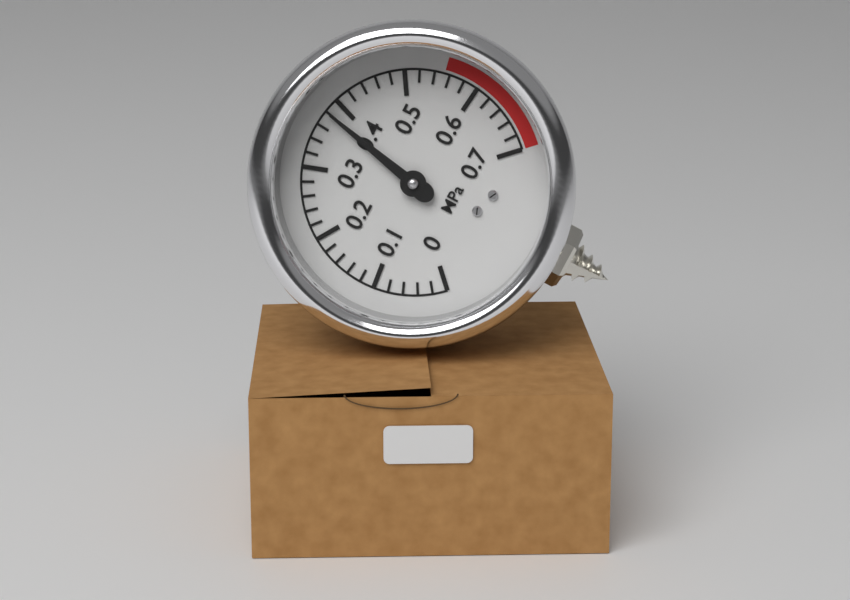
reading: 0.38 MPa
